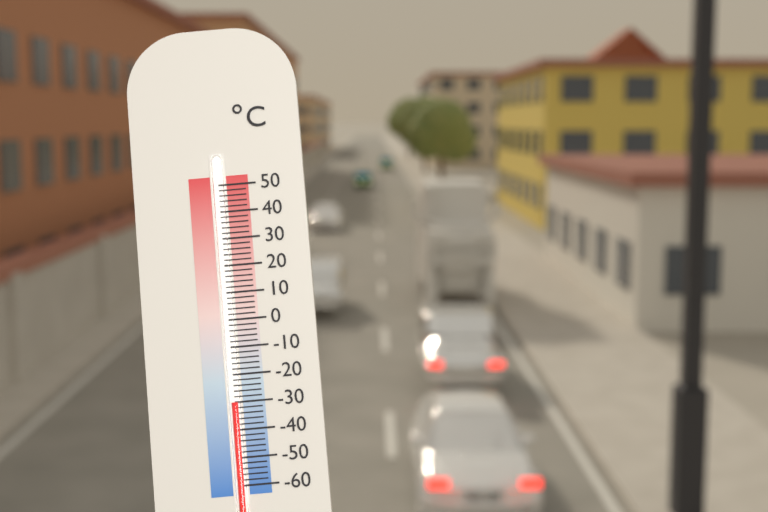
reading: -30 °C
